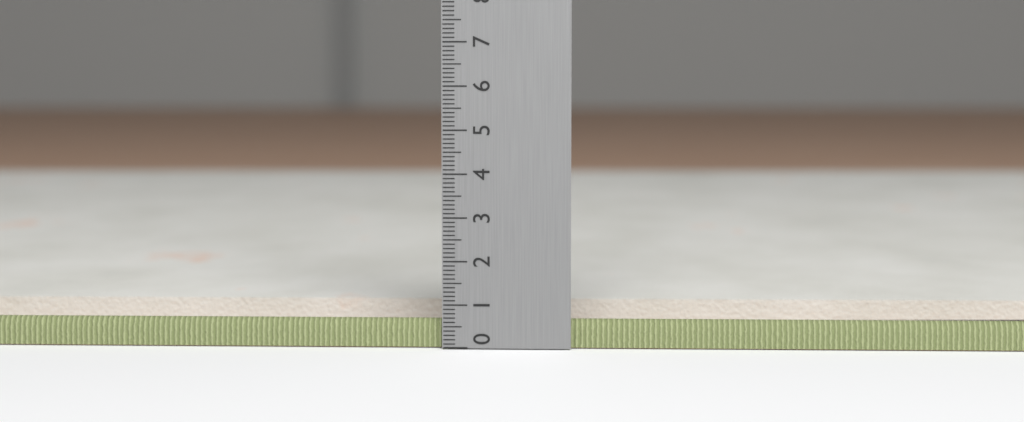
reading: 0.7 (no unit)
